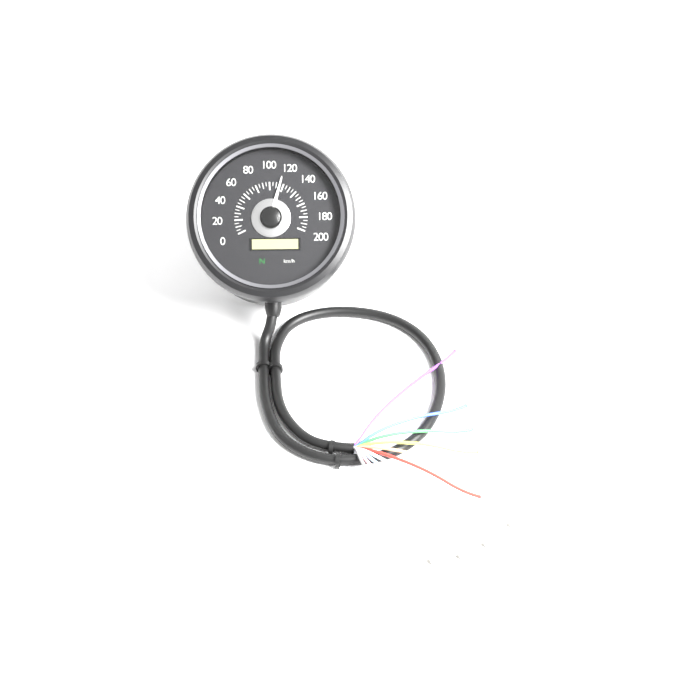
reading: 115 km/h
